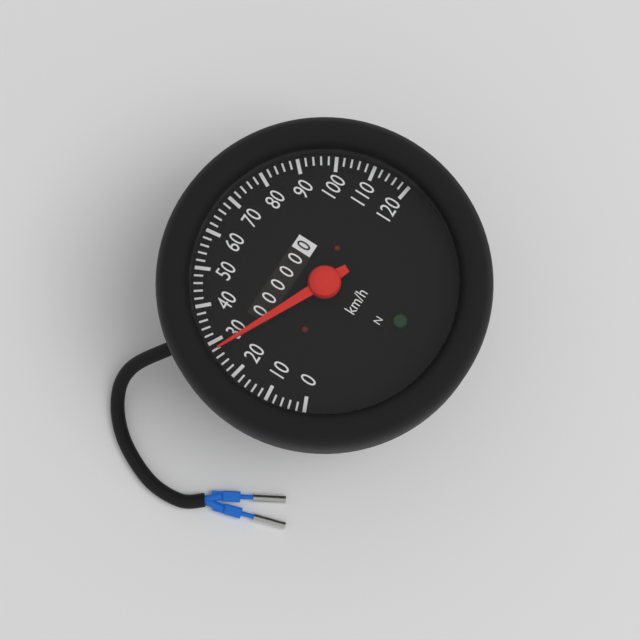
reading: 28 km/h
